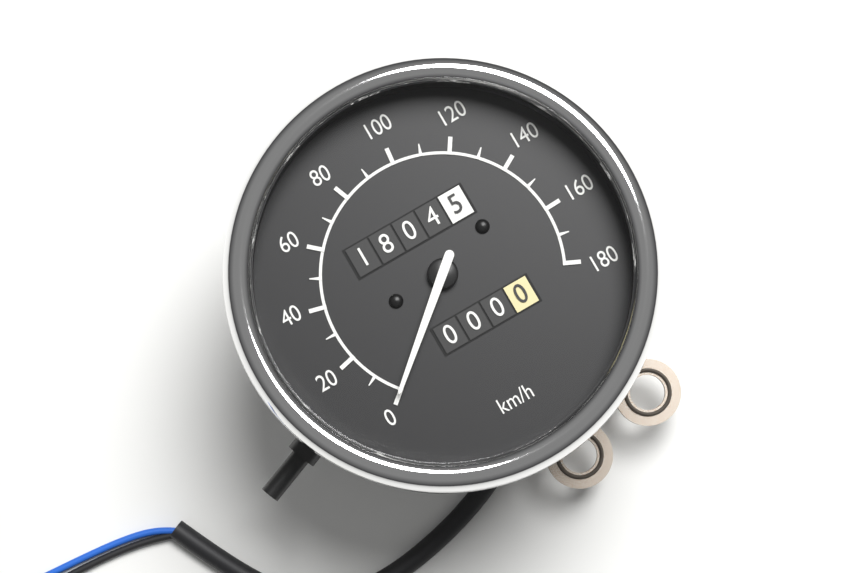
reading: 0 km/h
